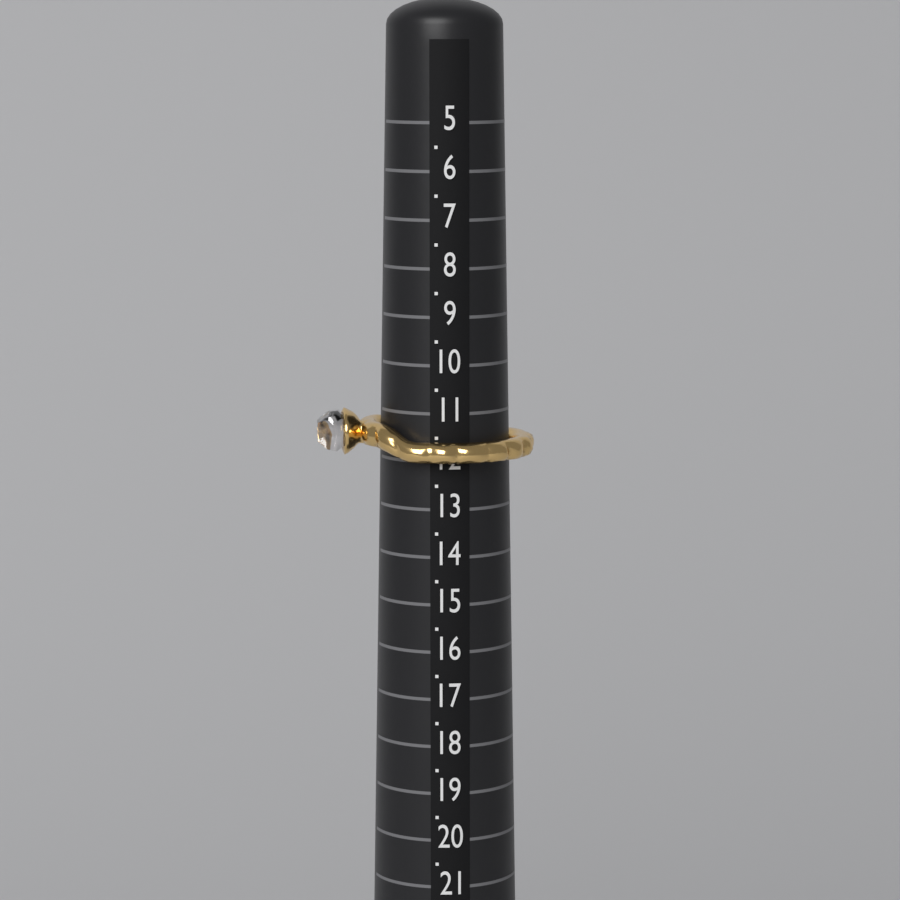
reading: 12.0 (no unit)
